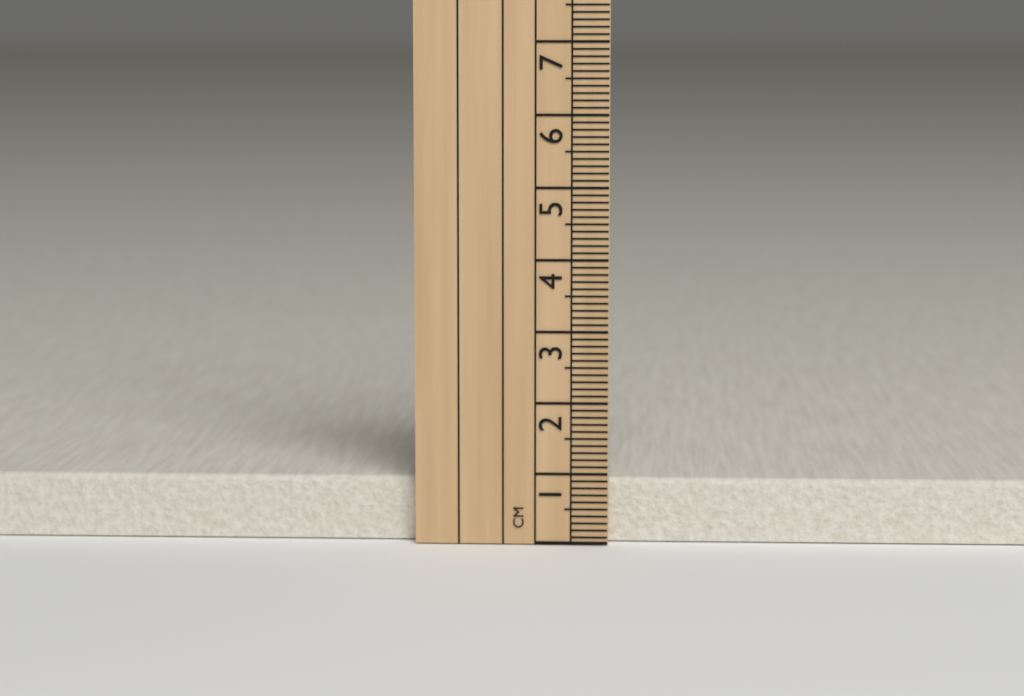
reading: 0.9 cm
